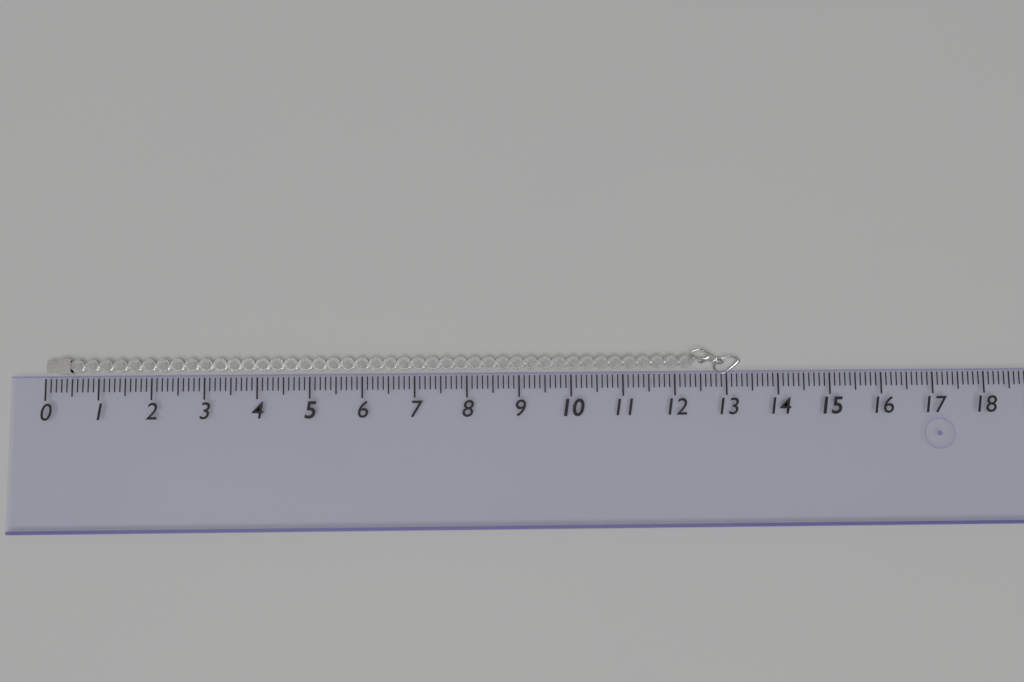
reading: 13.3 (no unit)
